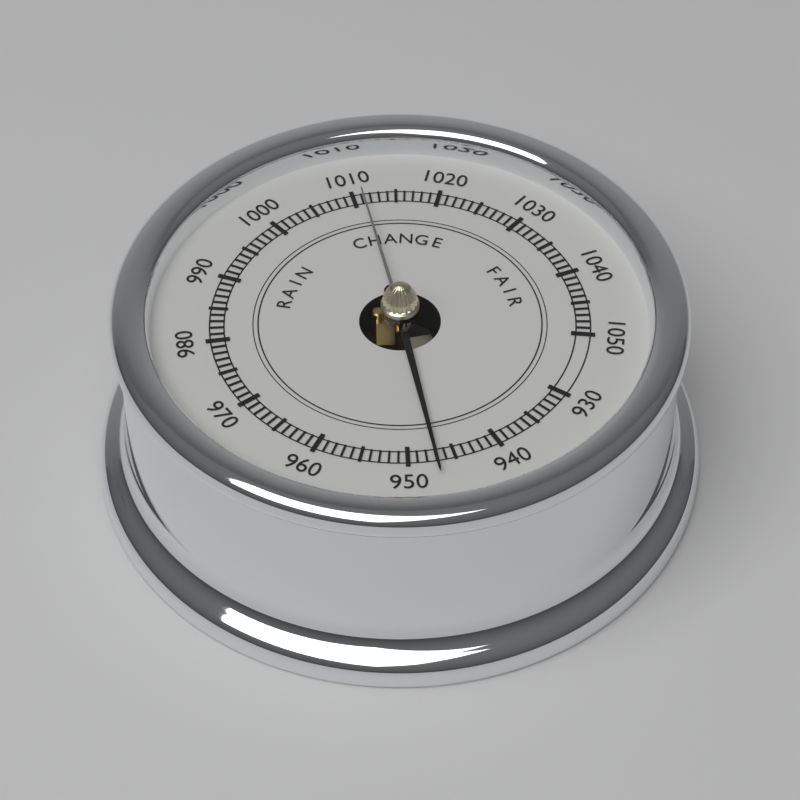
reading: 947 (no unit)
